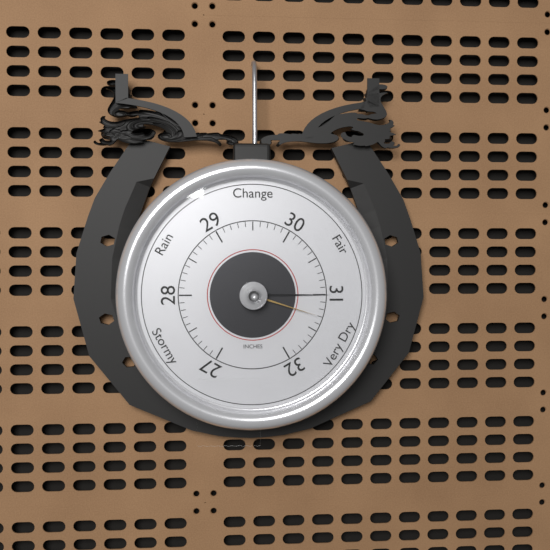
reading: 31.0 inHg
